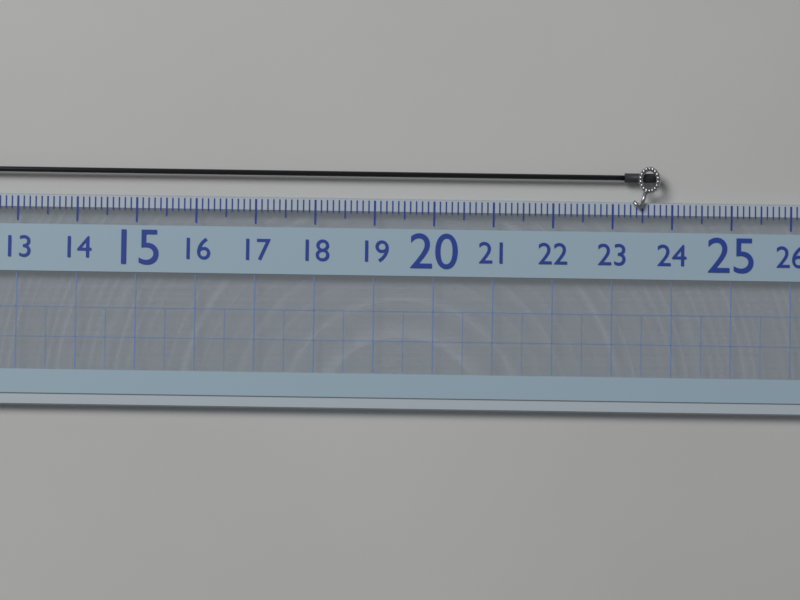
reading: 23.8 (no unit)
